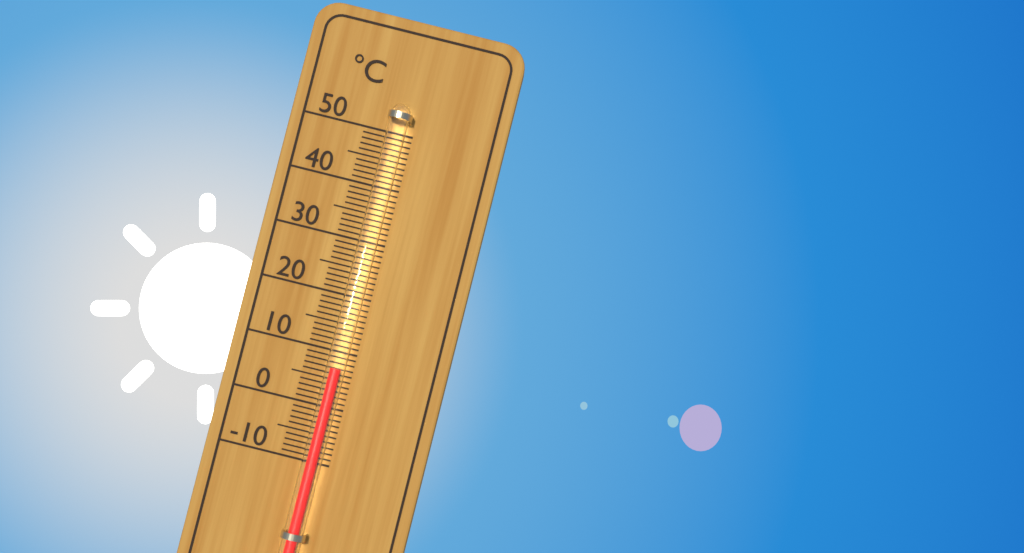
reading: 7 °C
